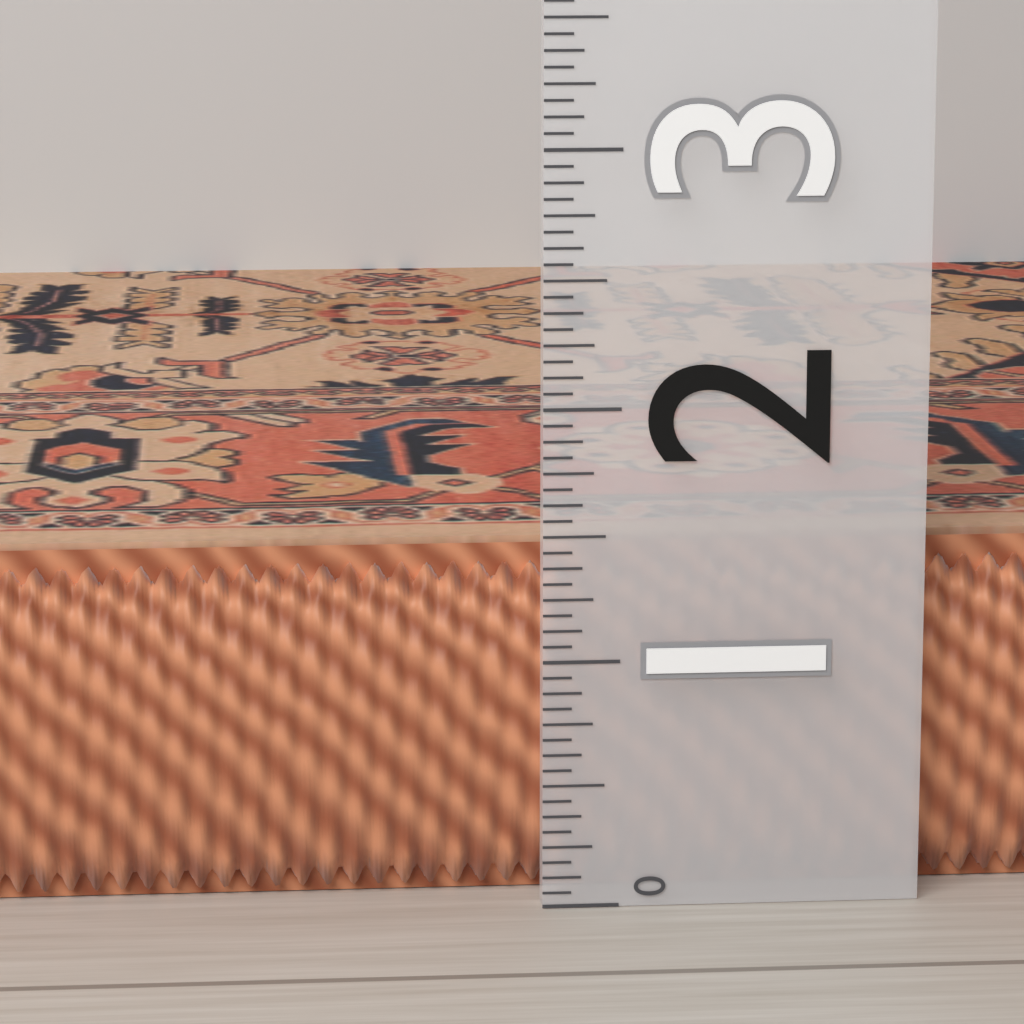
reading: 1.4375 (no unit)
